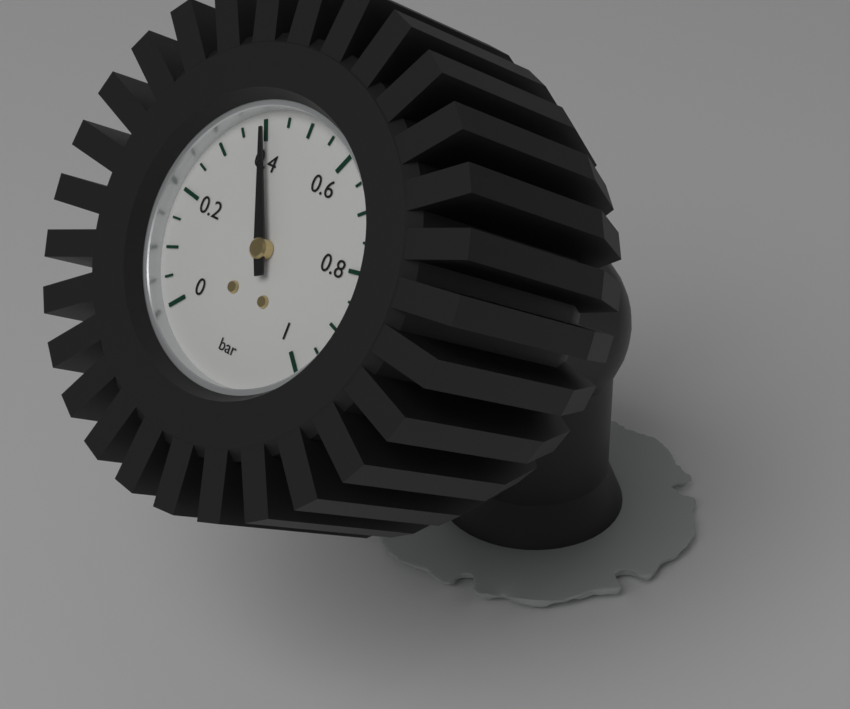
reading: 0.40 bar
